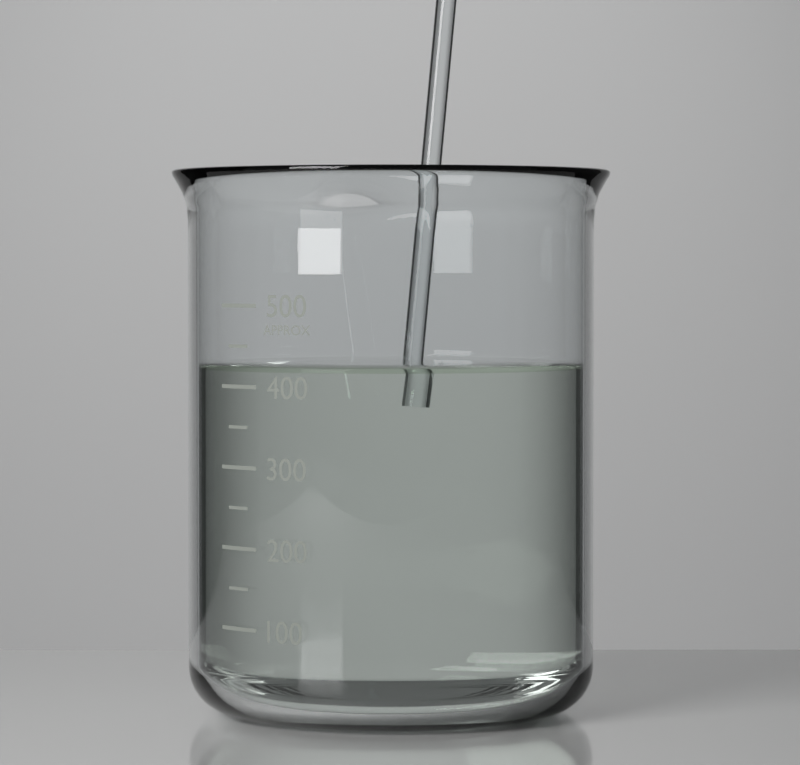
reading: 425 (no unit)
